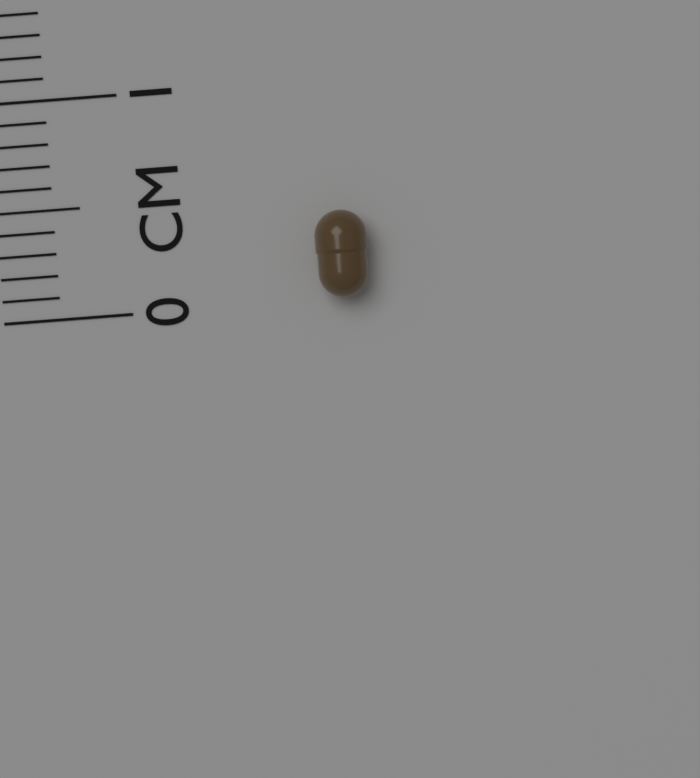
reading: 0.4 cm
